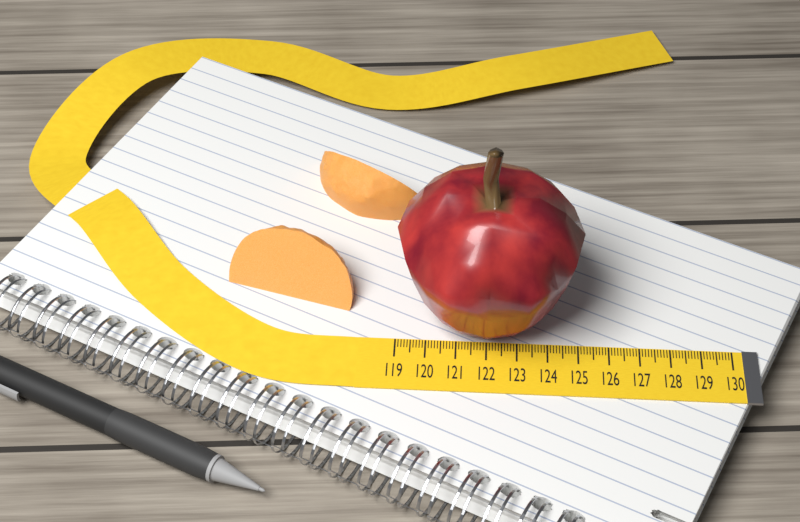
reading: 125.0 (no unit)
